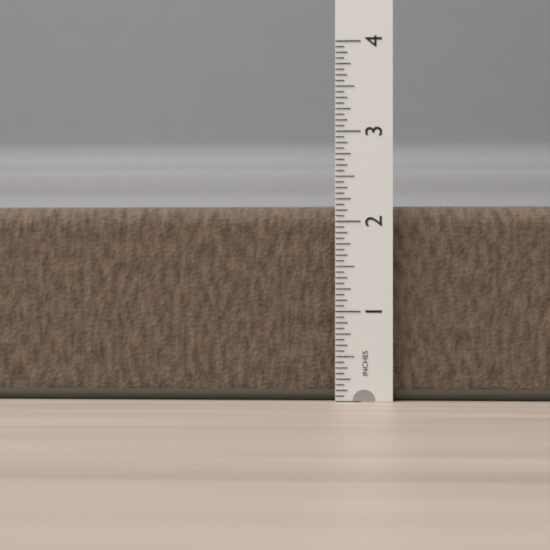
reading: 2.1875 in
